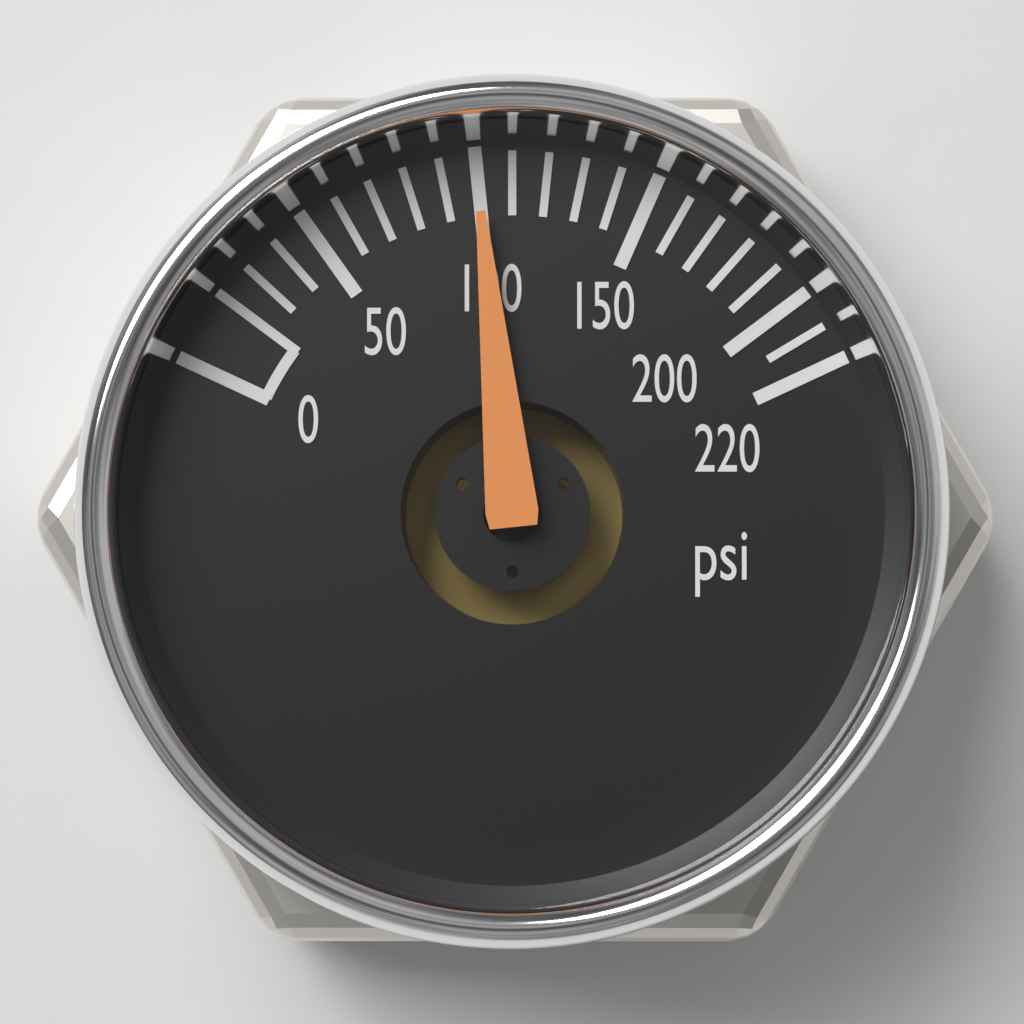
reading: 100 psi
